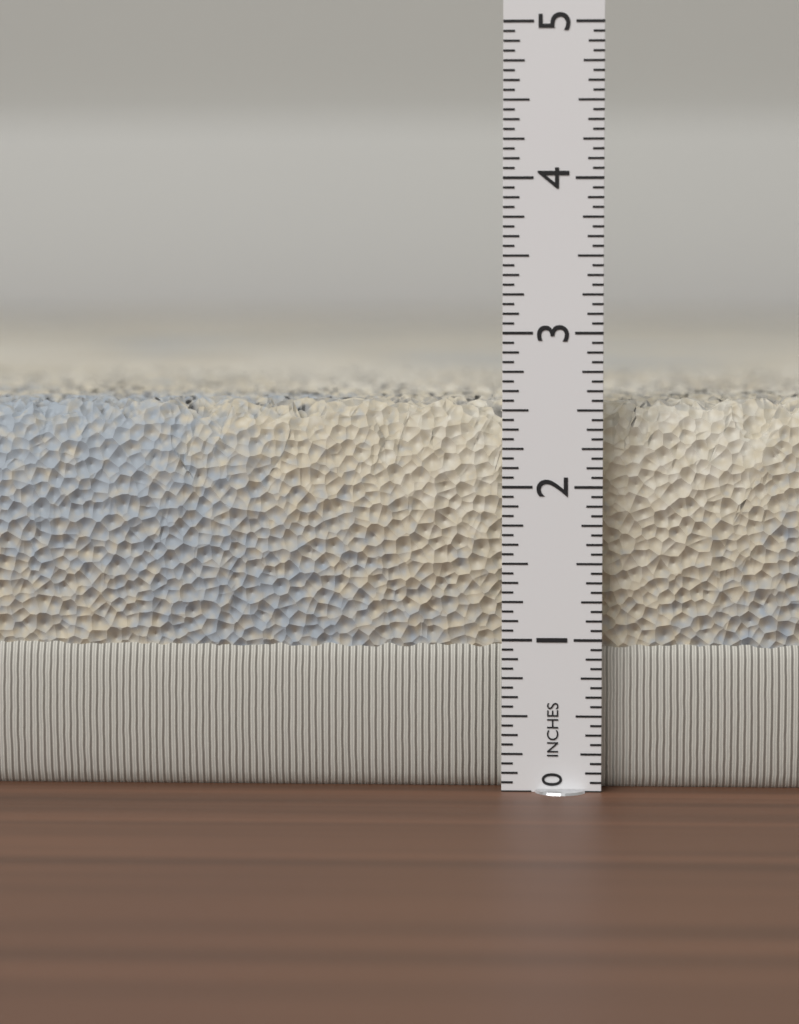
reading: 2.5625 in
